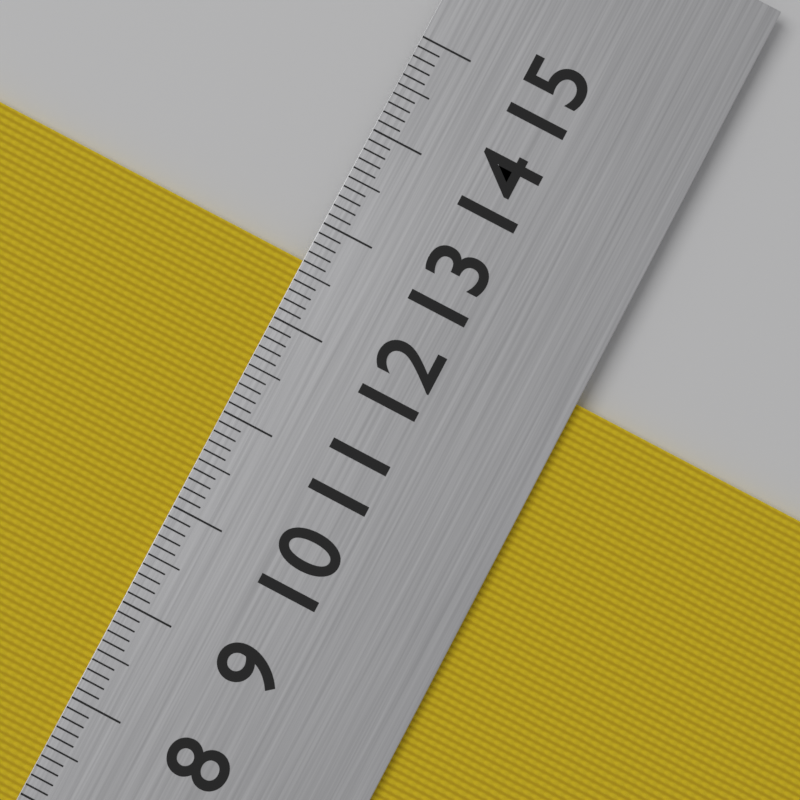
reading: 12.6 cm
